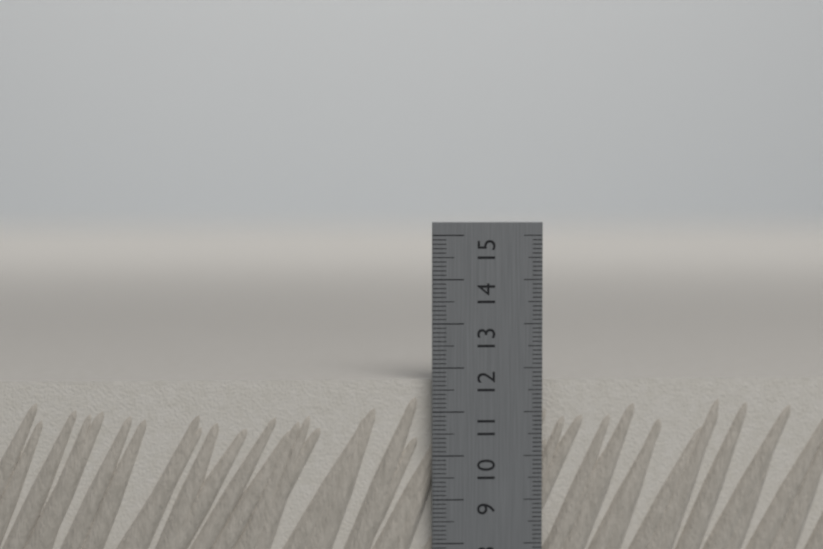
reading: 11.7 cm
